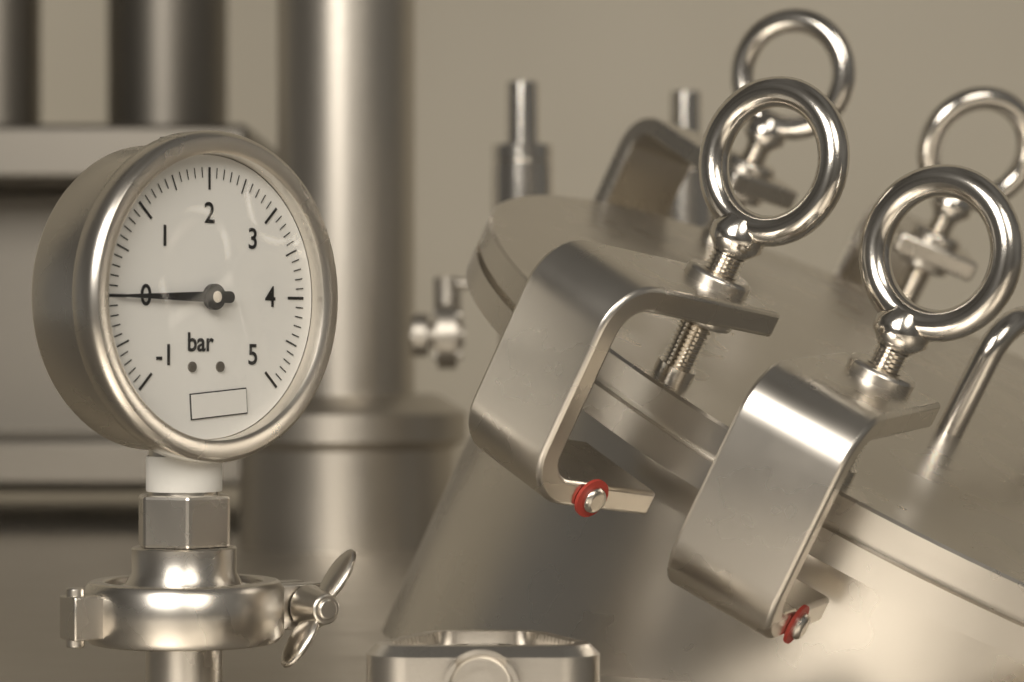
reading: 0.0 bar
